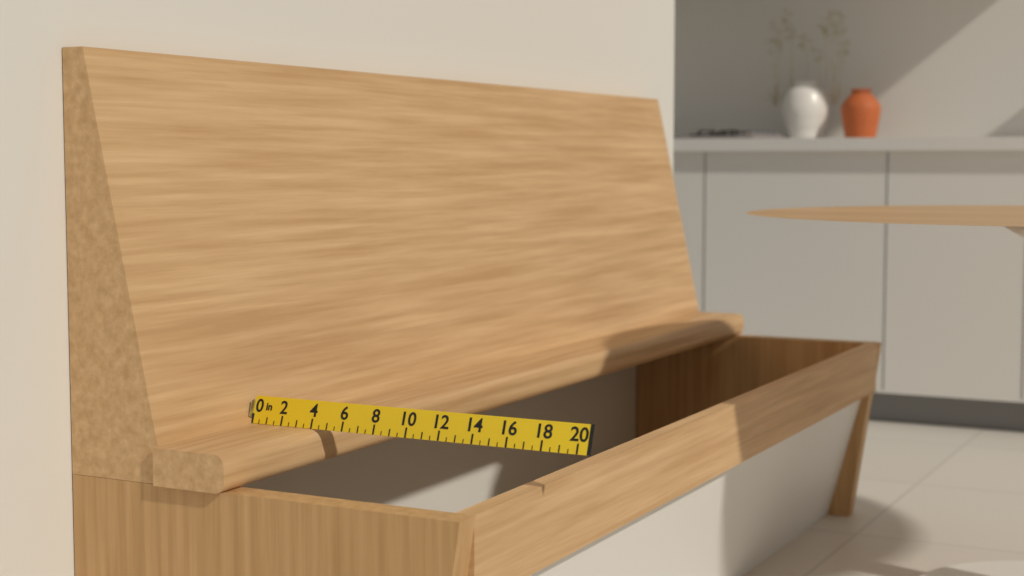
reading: 4.5 in
